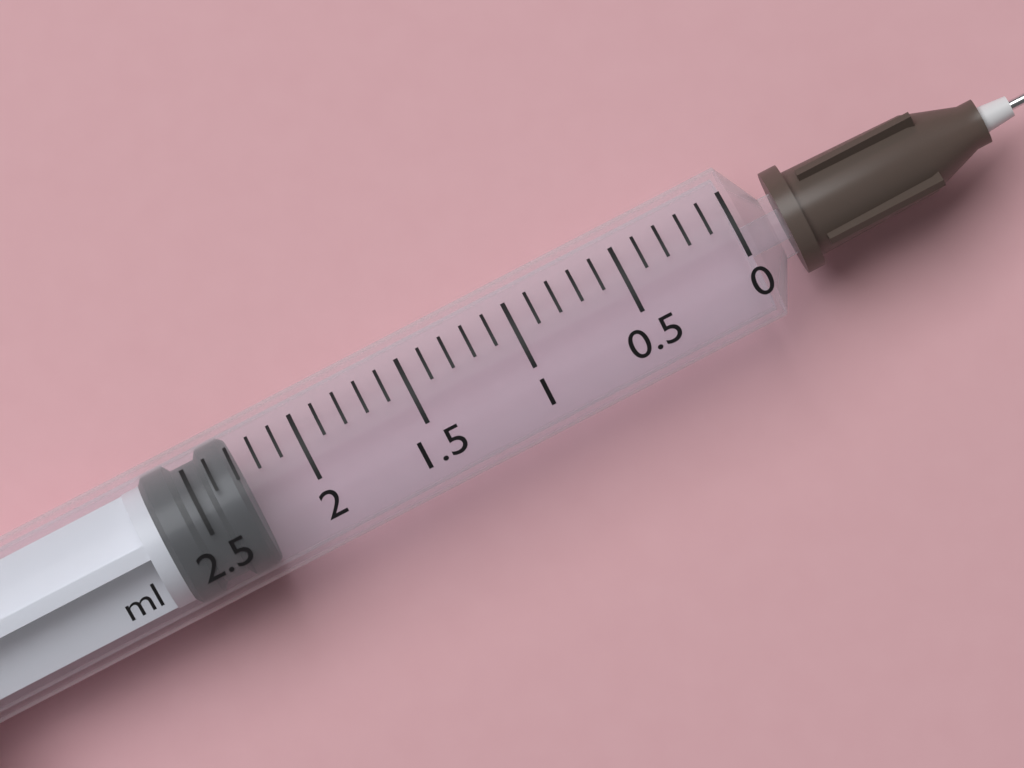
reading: 2.3 ml
